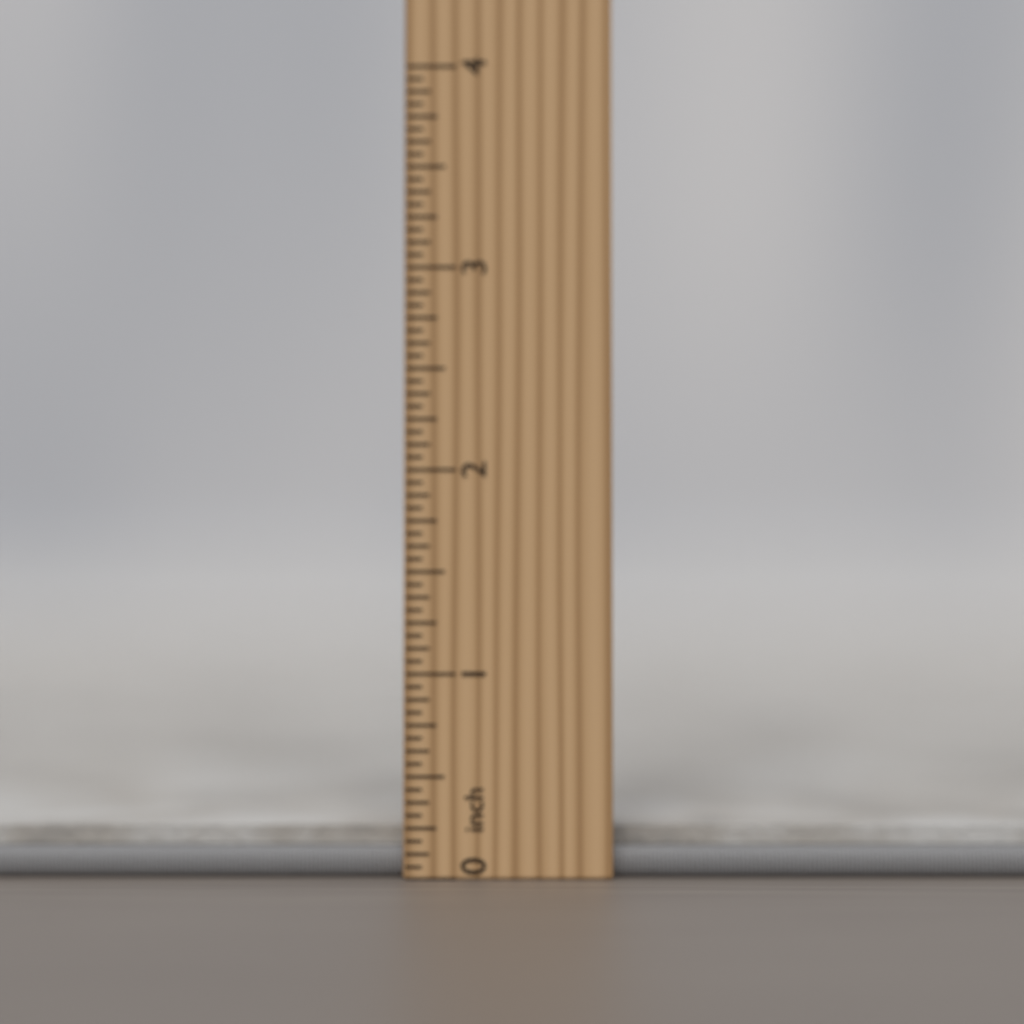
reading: 0.2500 inch
